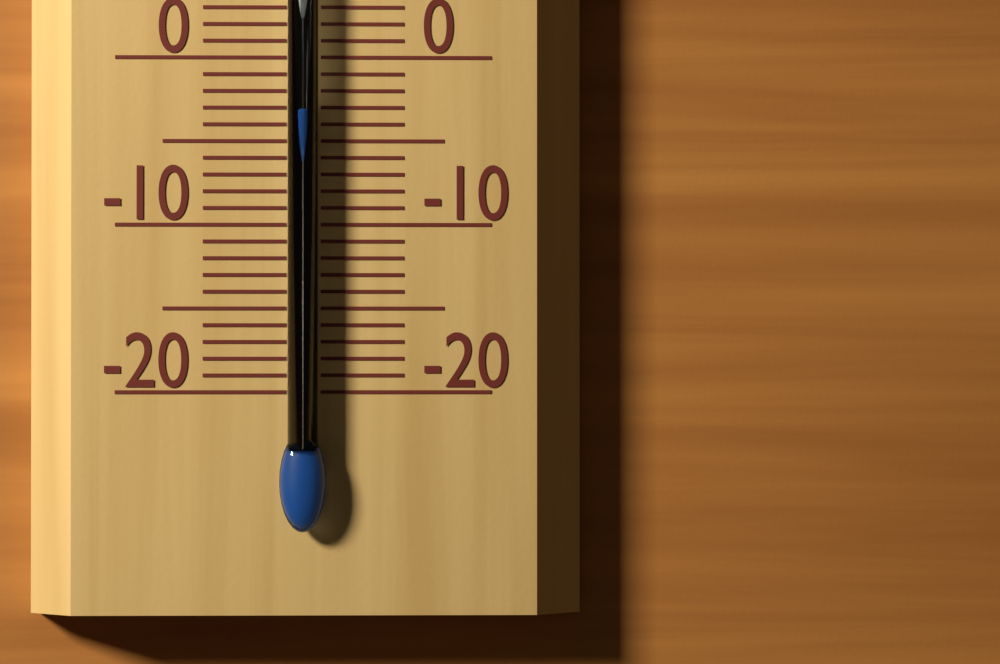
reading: -3 °C
